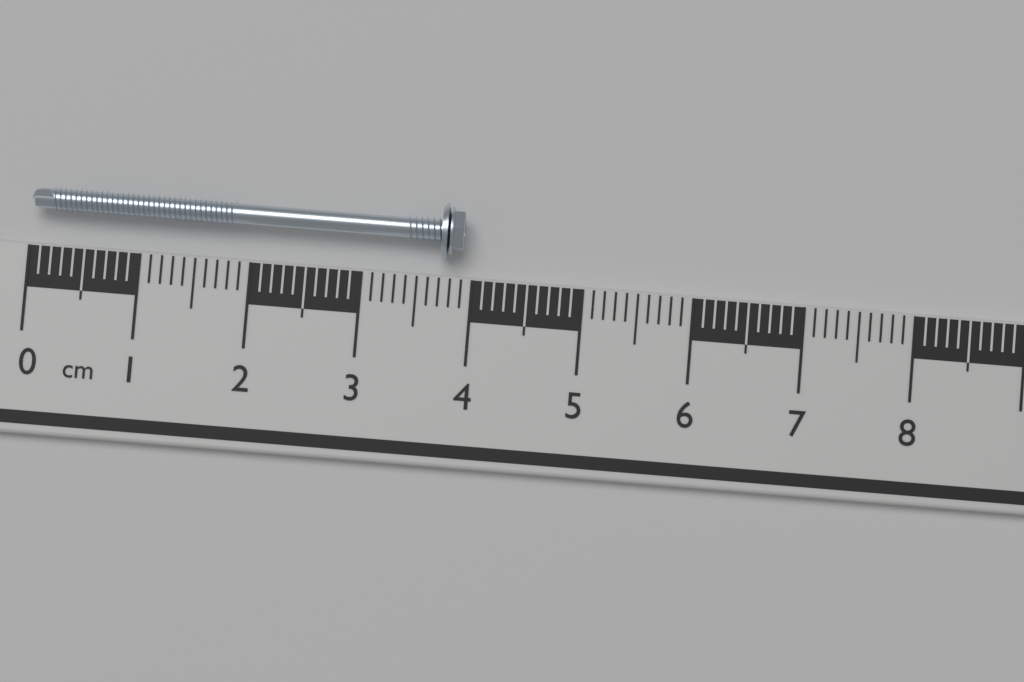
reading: 3.9 cm
